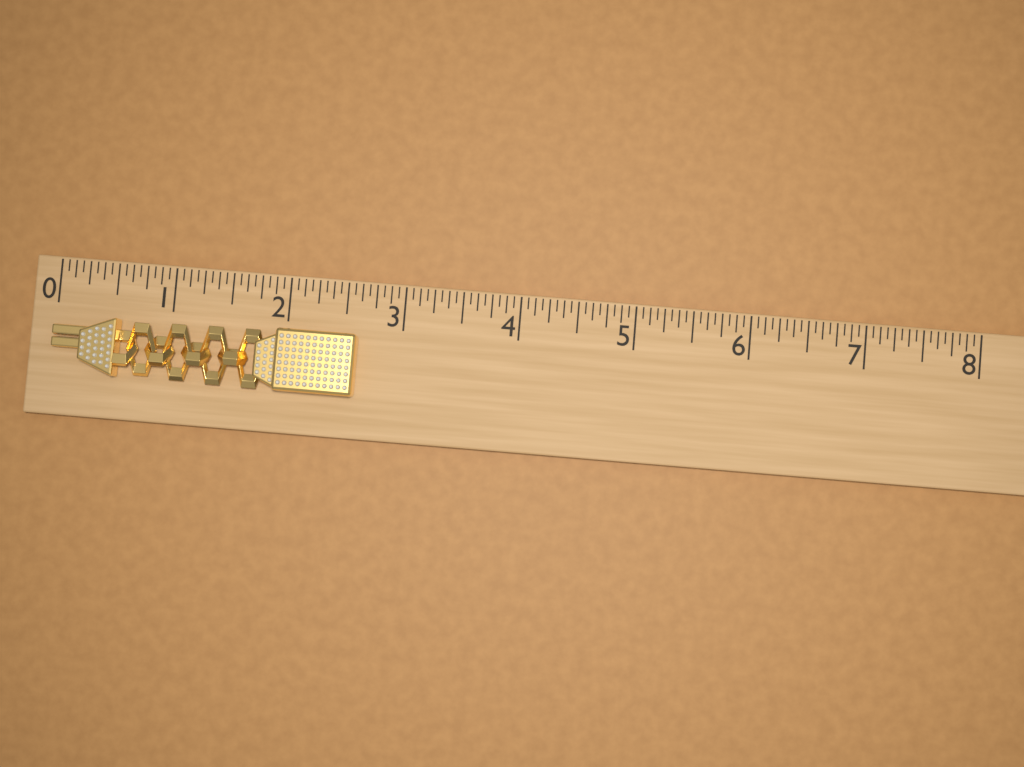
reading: 2.6250 (no unit)
